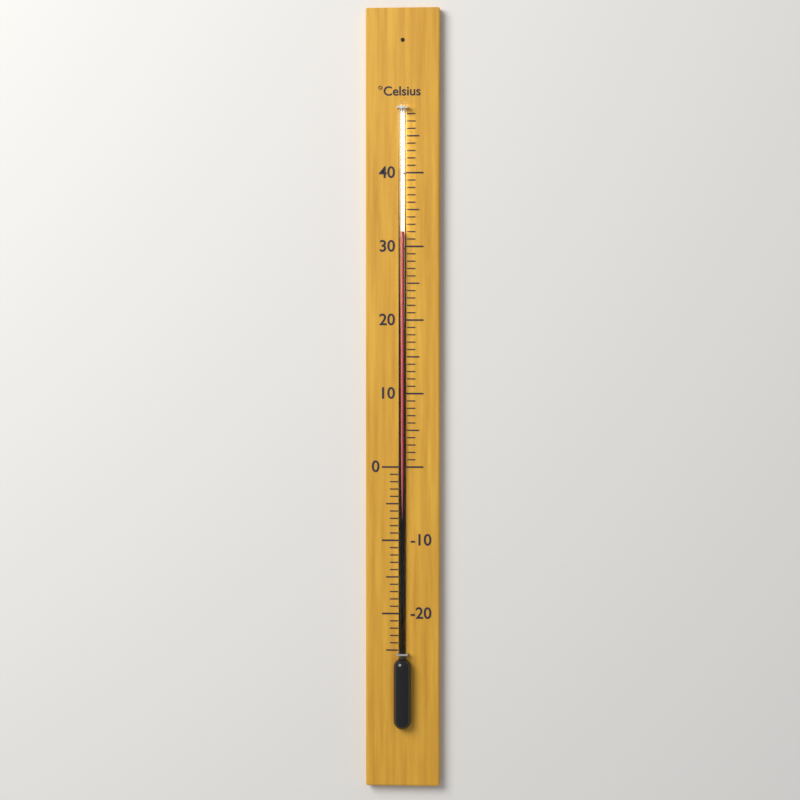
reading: 32 °C
